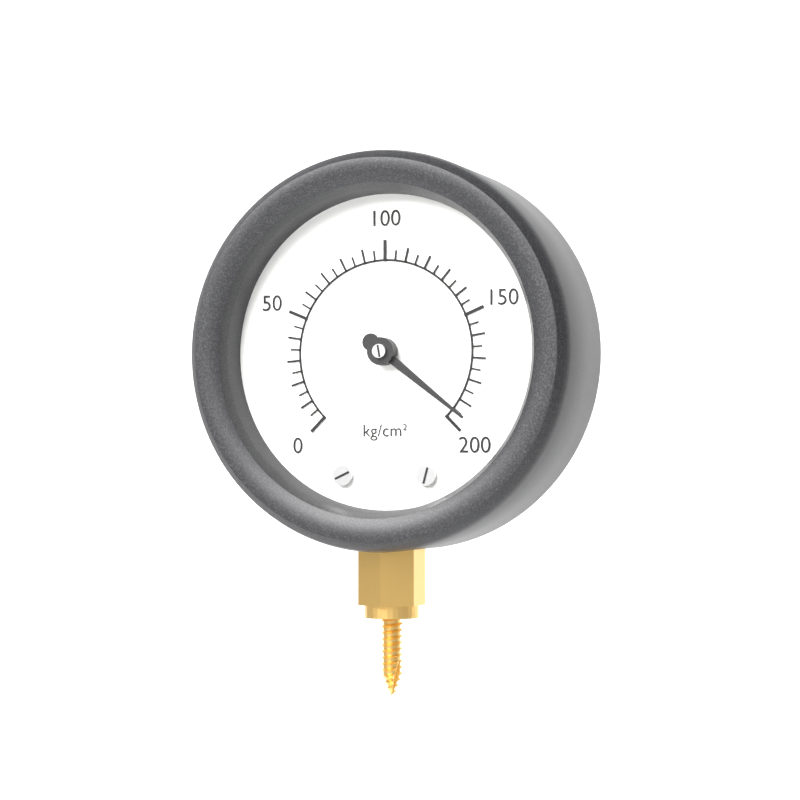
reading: 195 kg/cm²
